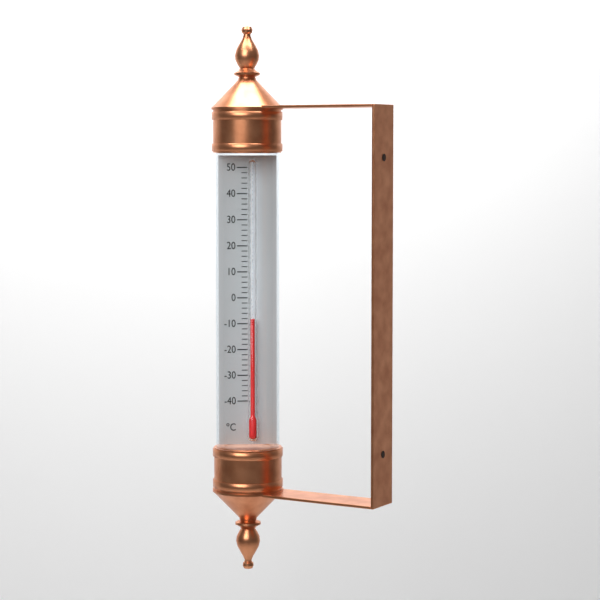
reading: -8 °C
